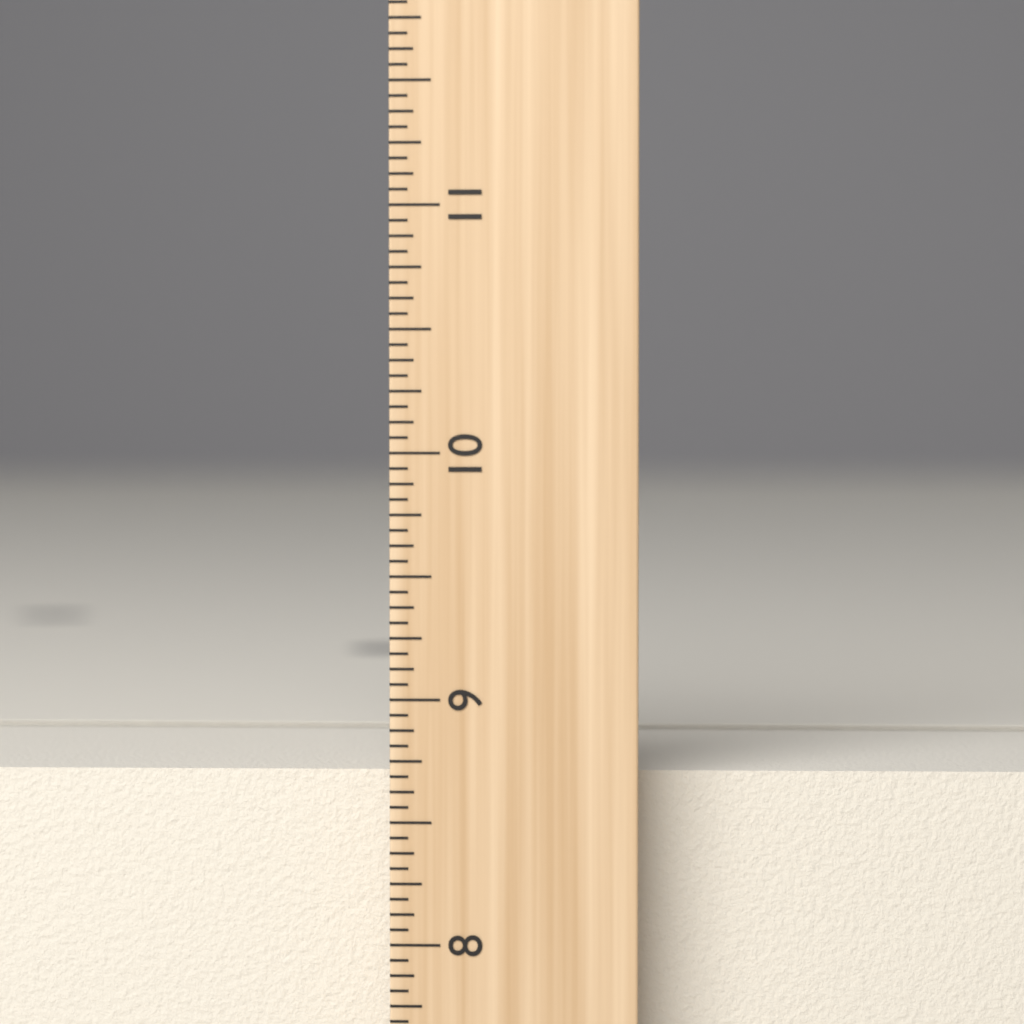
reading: 8.6875 inch
